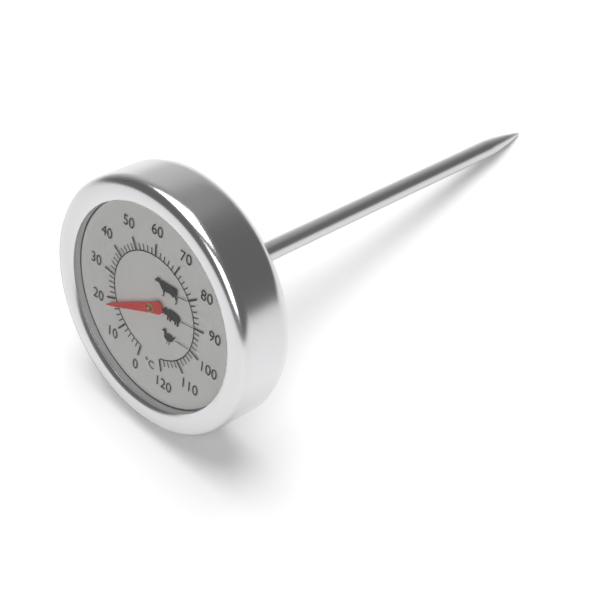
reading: 18 °C
